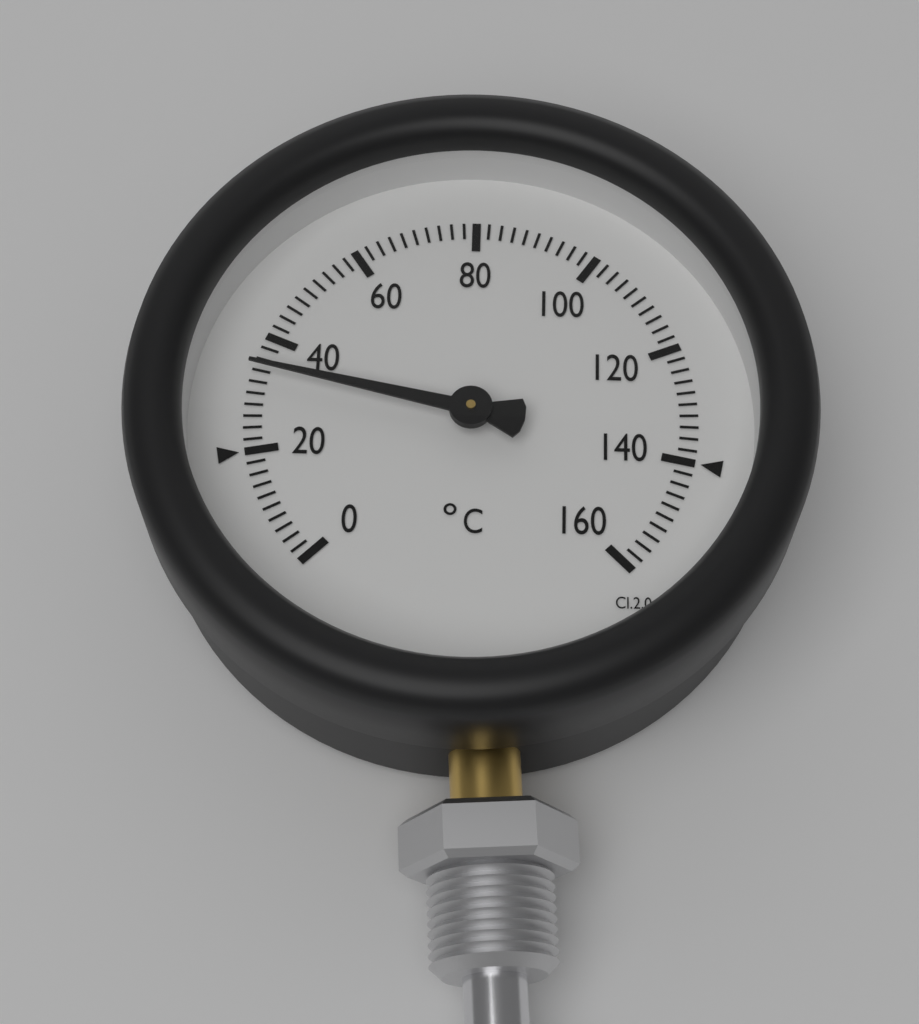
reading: 34 °C
